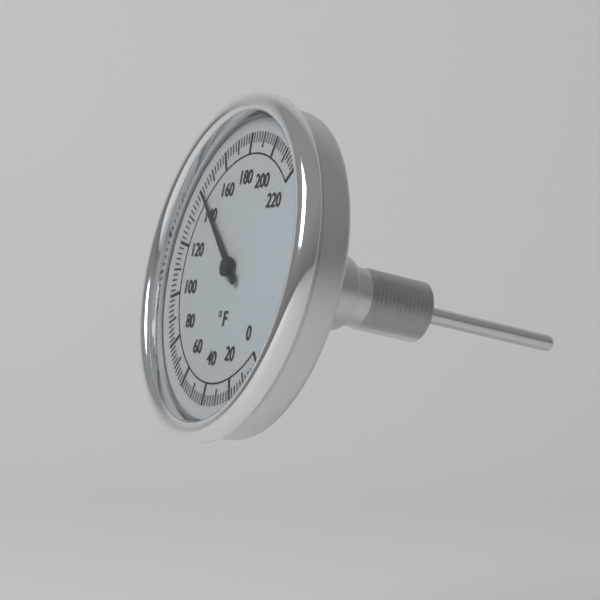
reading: 142 °F
